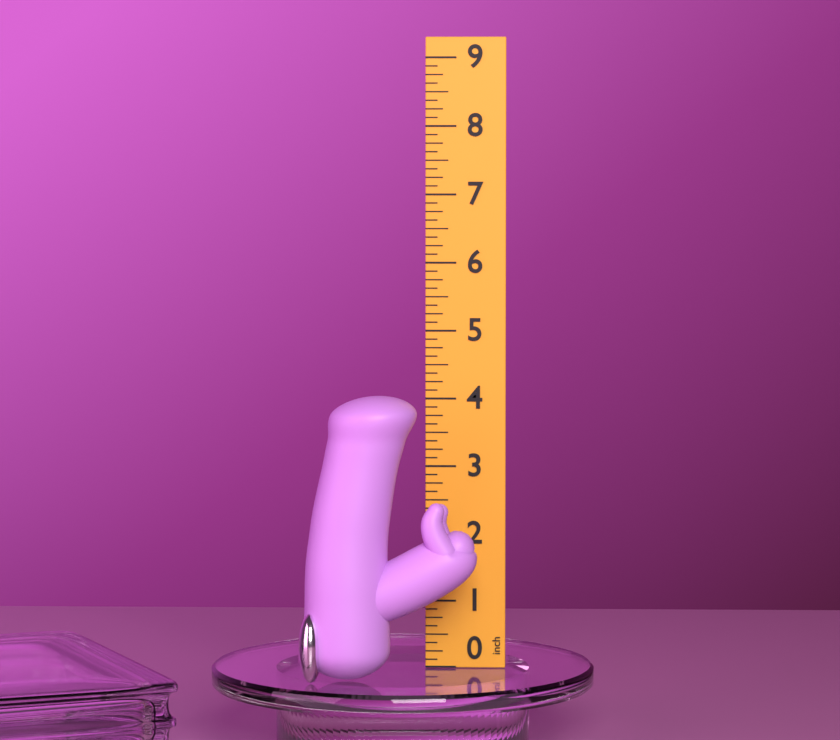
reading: 4.125 inch
